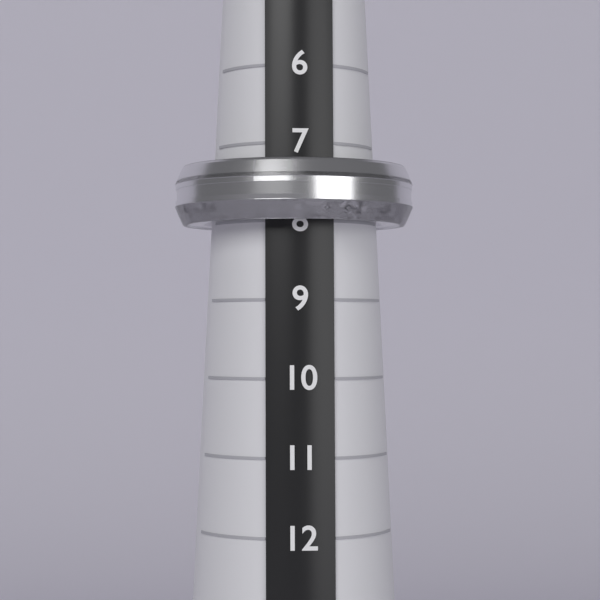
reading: 8 (no unit)
